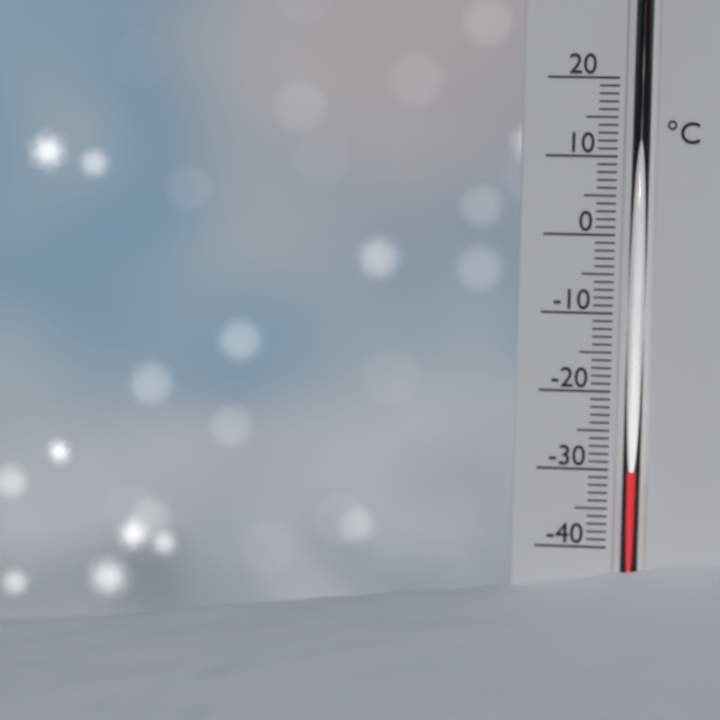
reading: -30 °C
